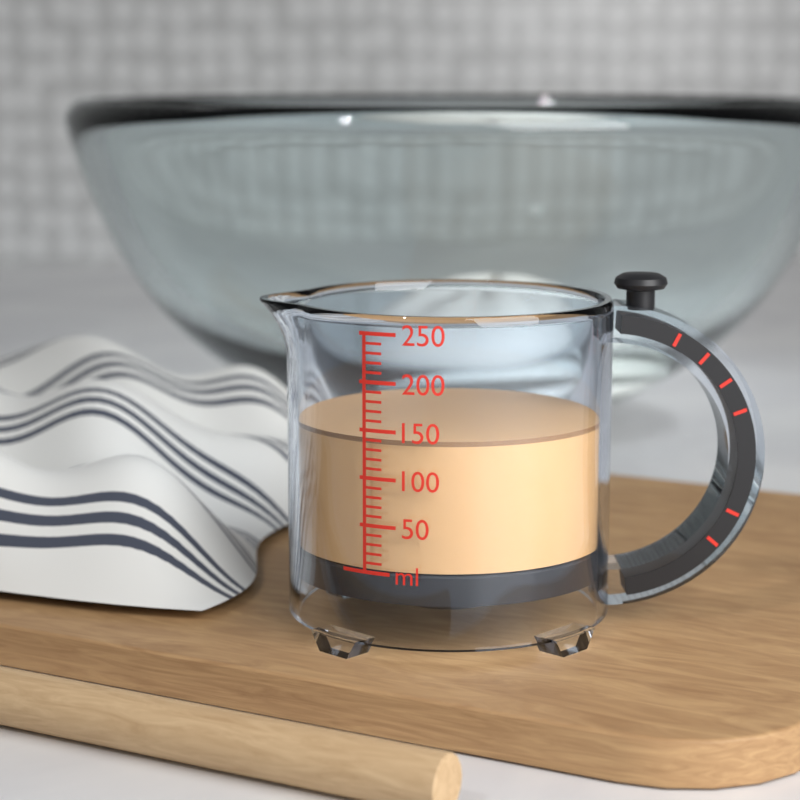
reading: 140 ml
